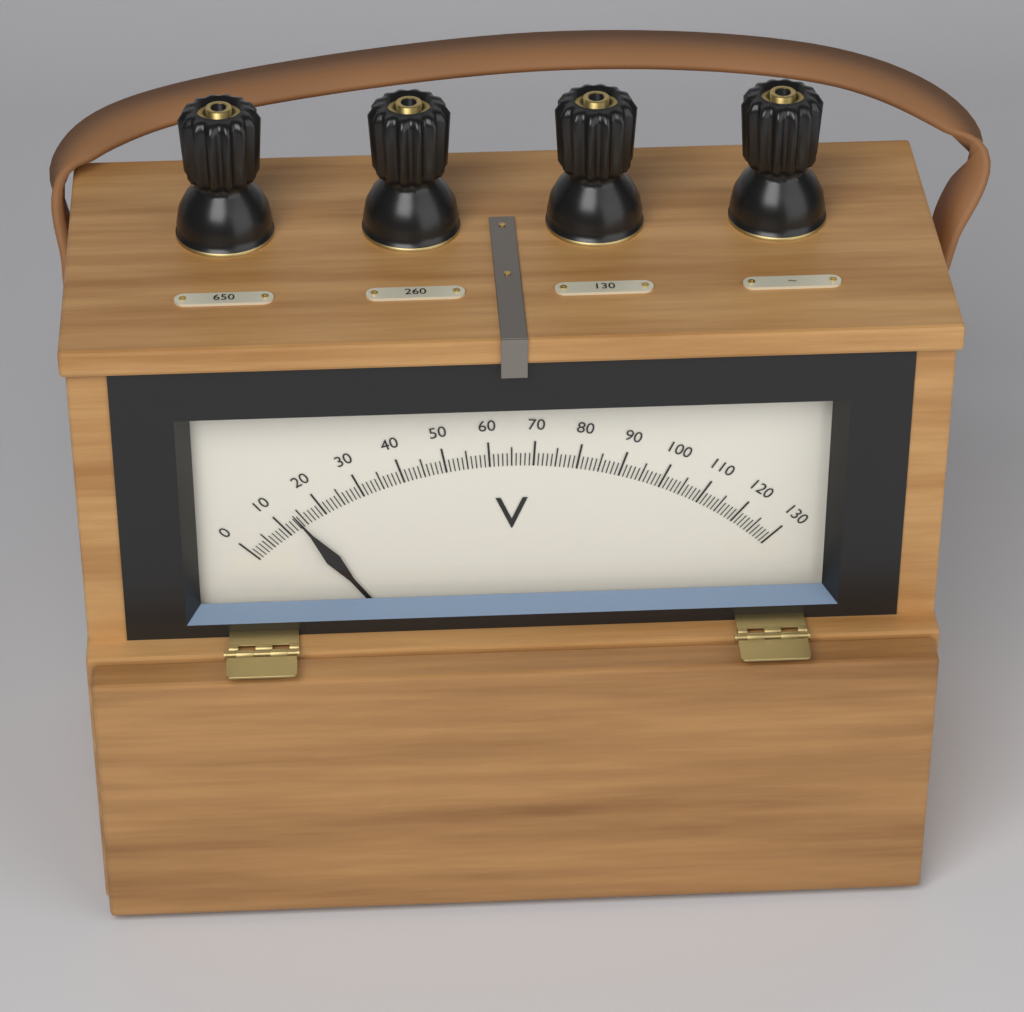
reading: 14 V
